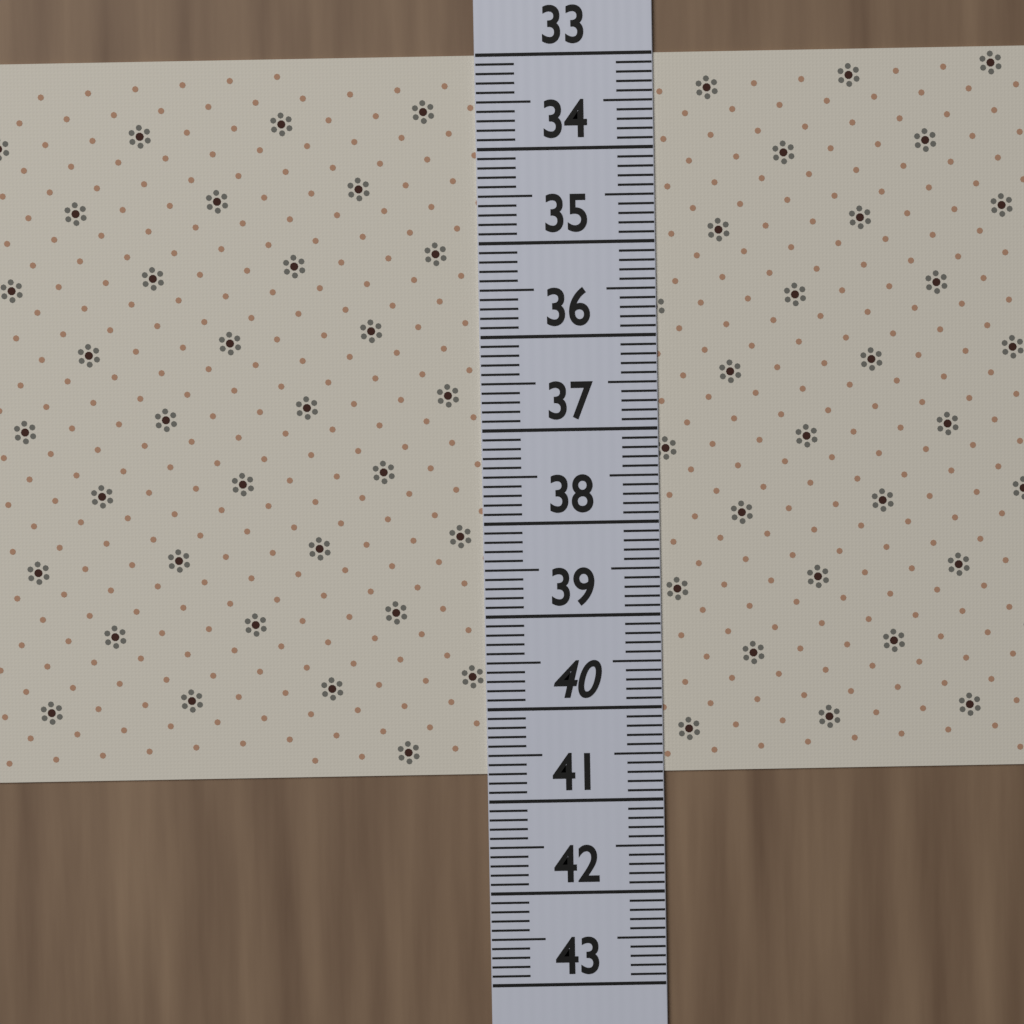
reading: 40.7 (no unit)
